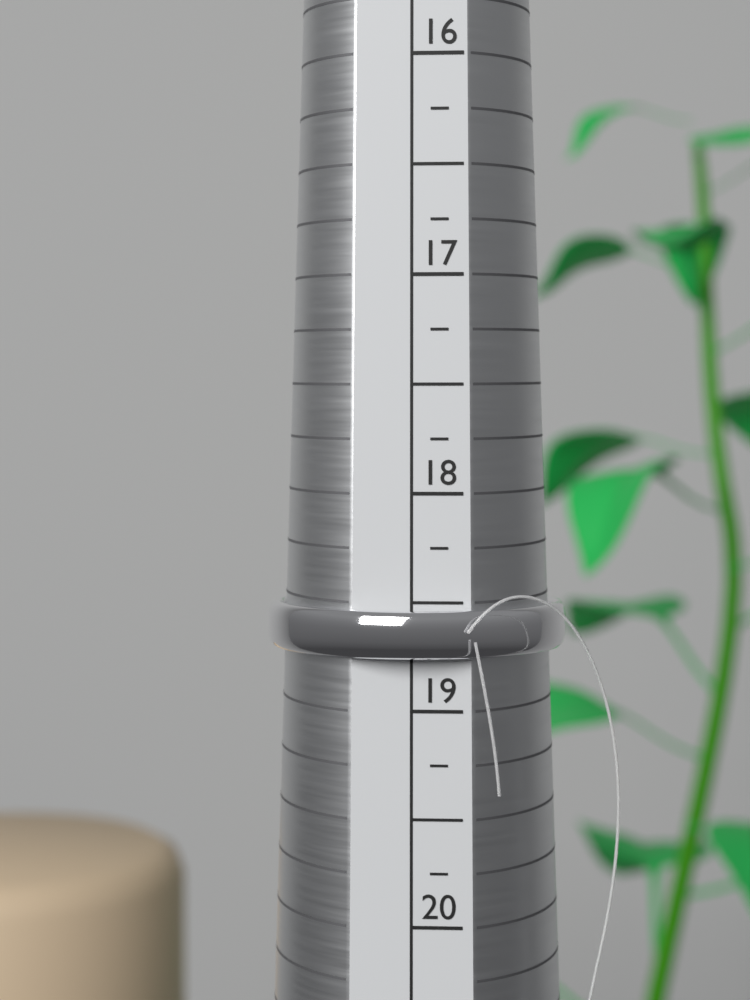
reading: 18.75 (no unit)
